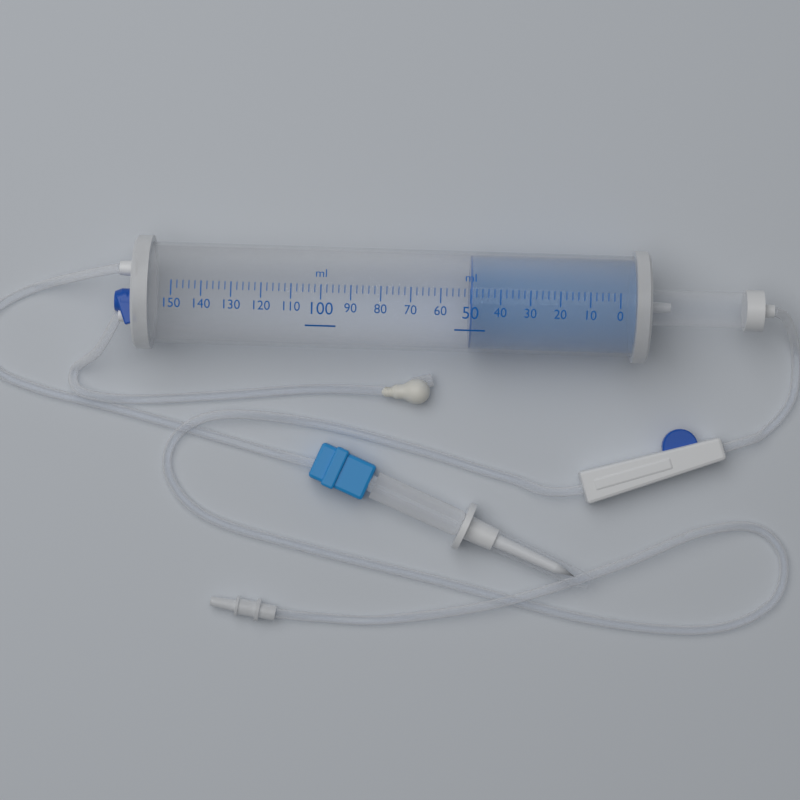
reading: 50 ml
